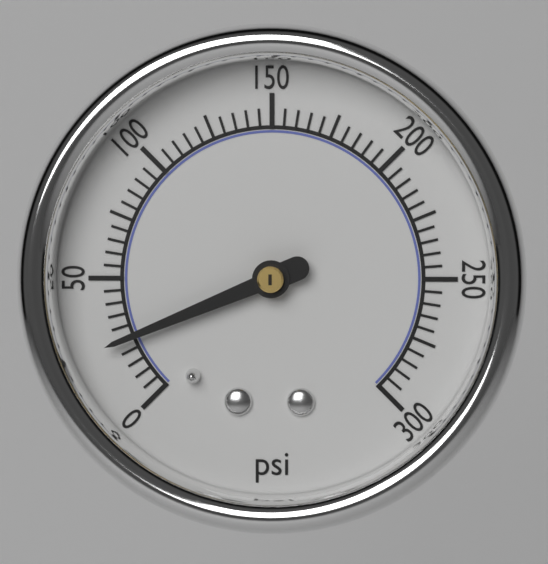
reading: 25 psi
